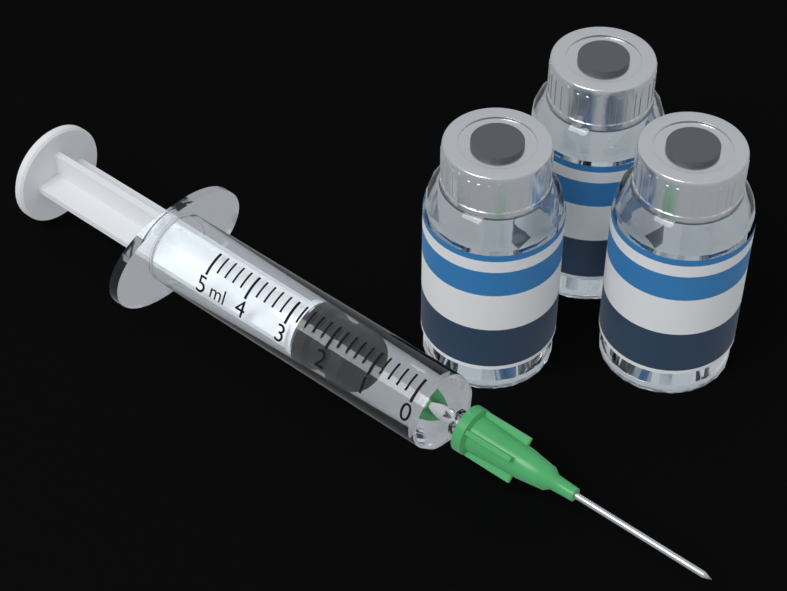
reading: 1.6 ml
